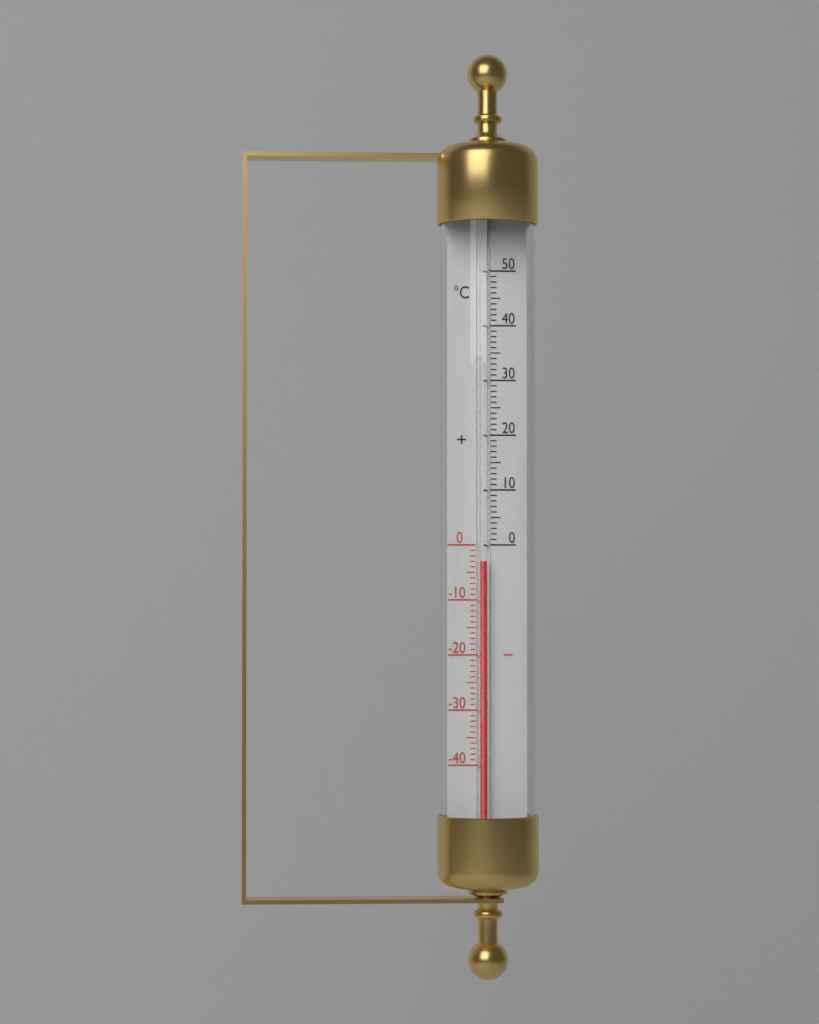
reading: -3 °C
